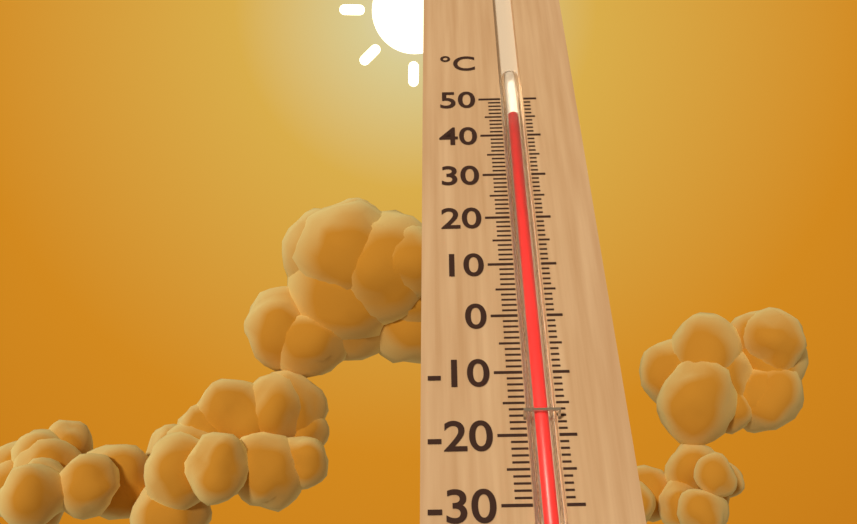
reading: 45 °C
